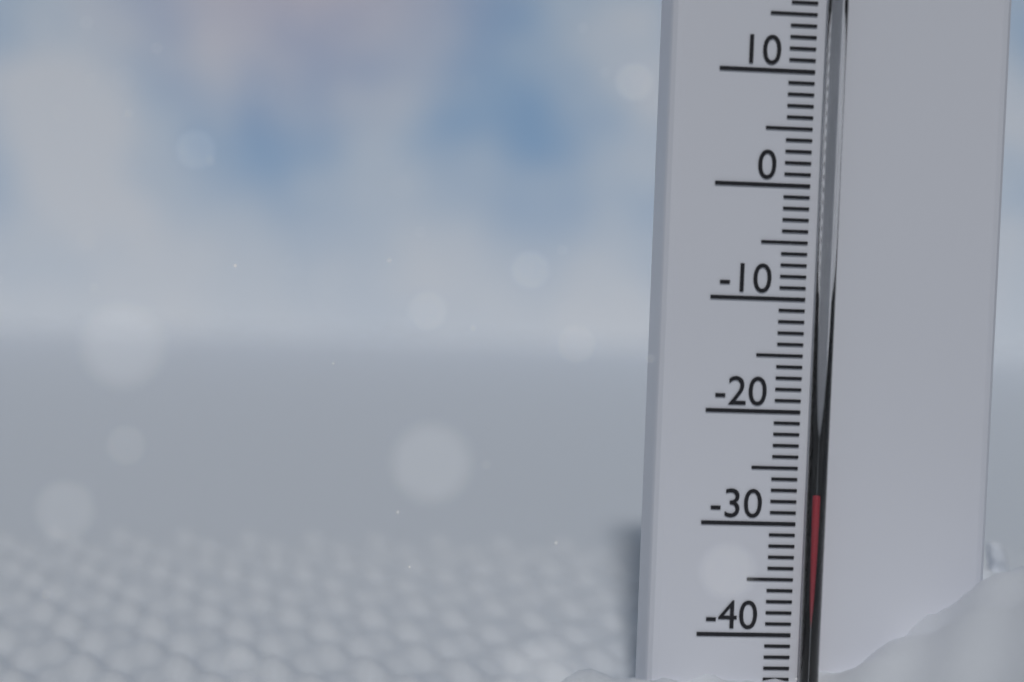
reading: -27 °C
